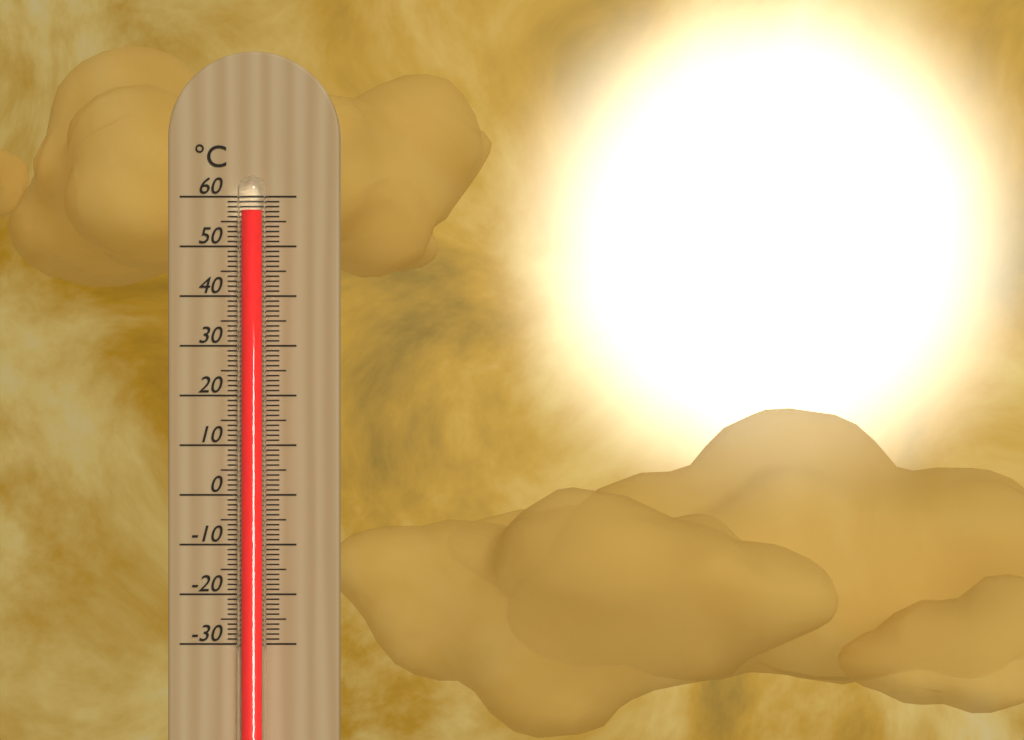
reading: 57 °C
